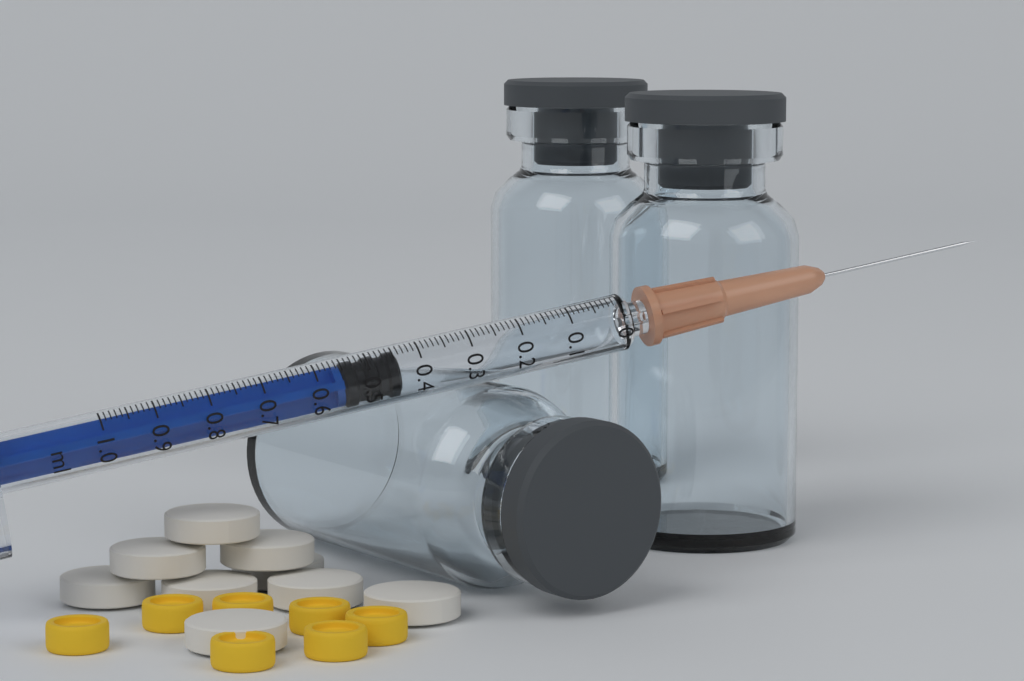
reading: 0.44 ml
